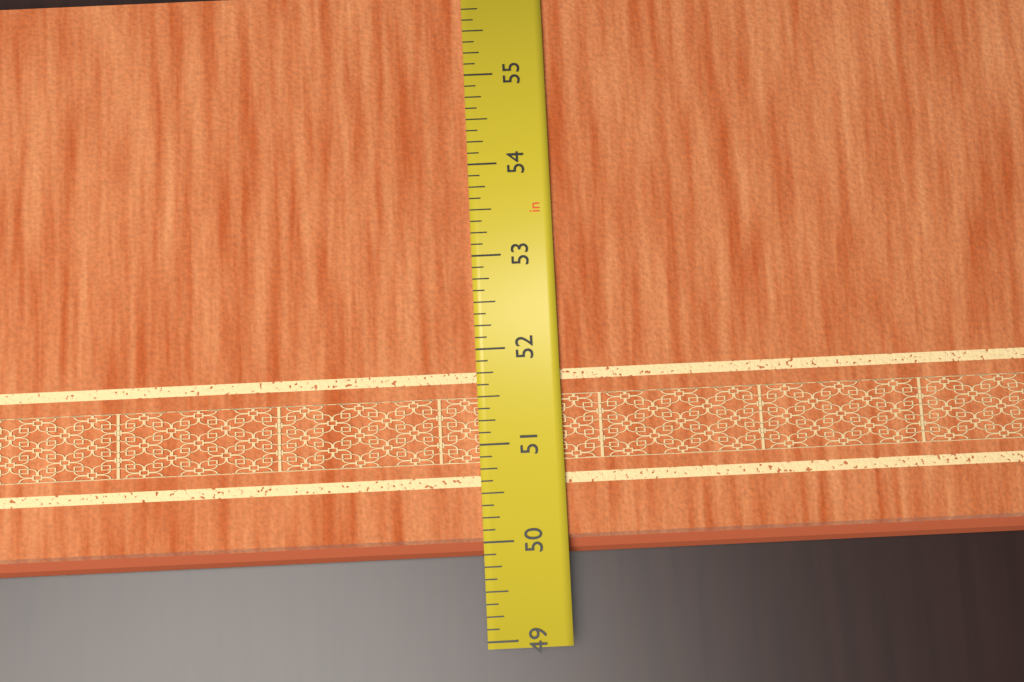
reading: 49.875 in
